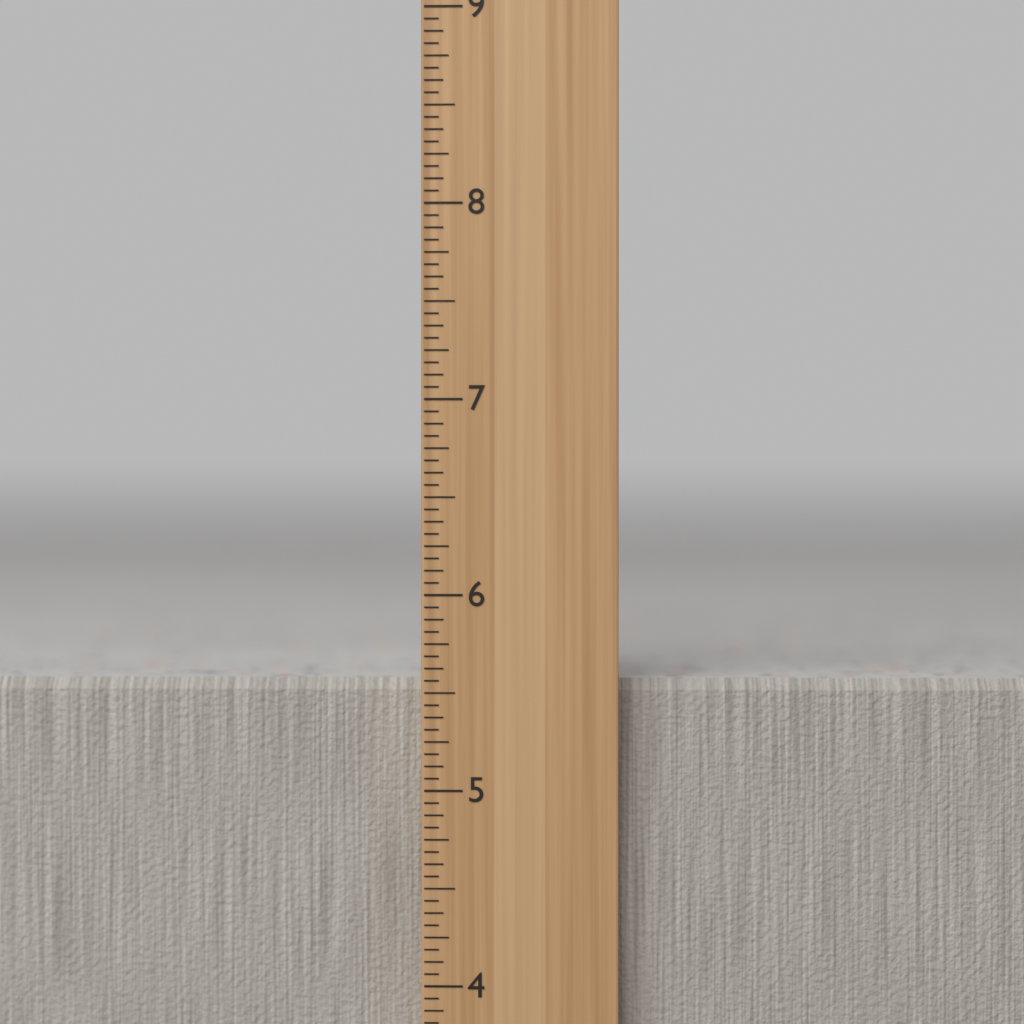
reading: 5.5625 in
